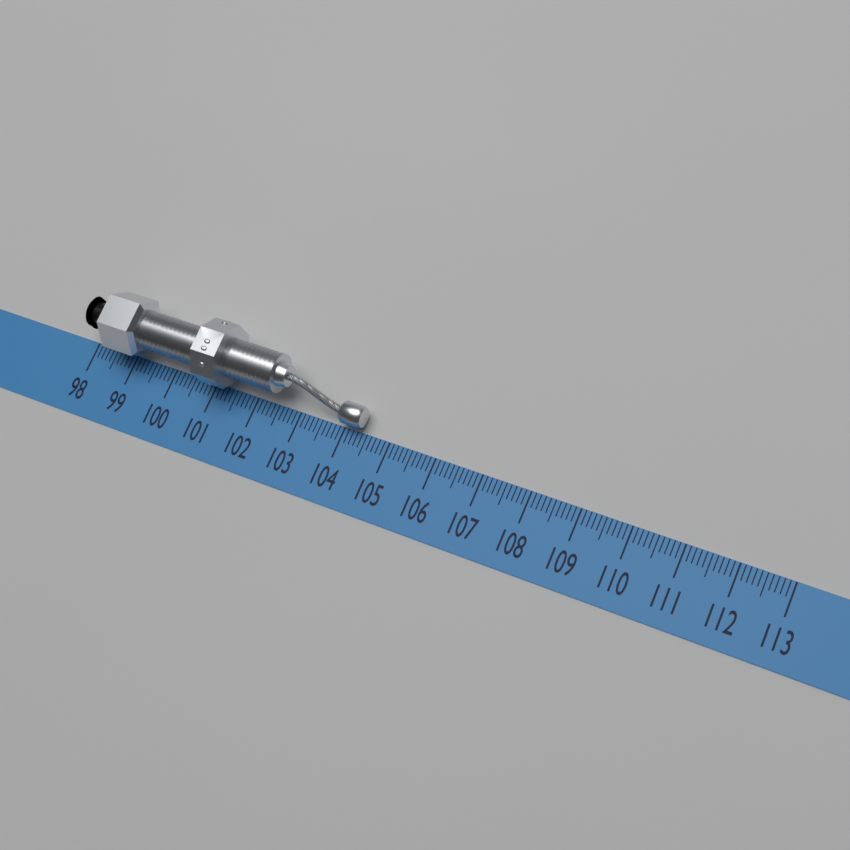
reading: 104.4 (no unit)
